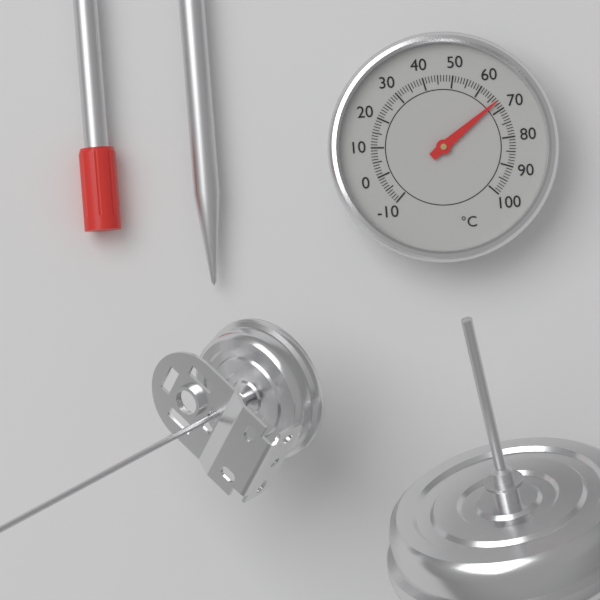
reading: 67 °C
